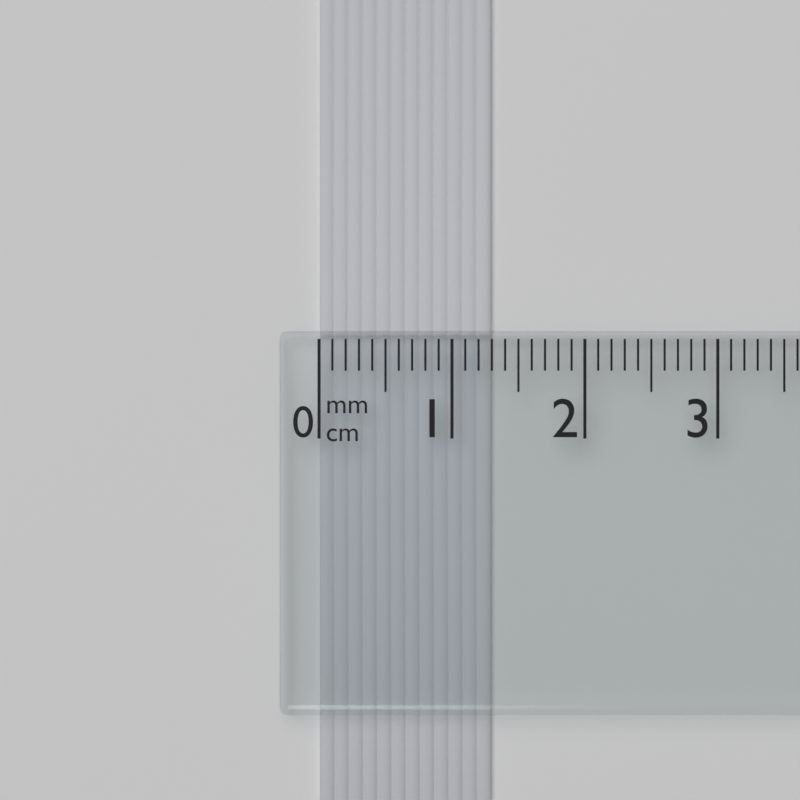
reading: 1.3 cm
